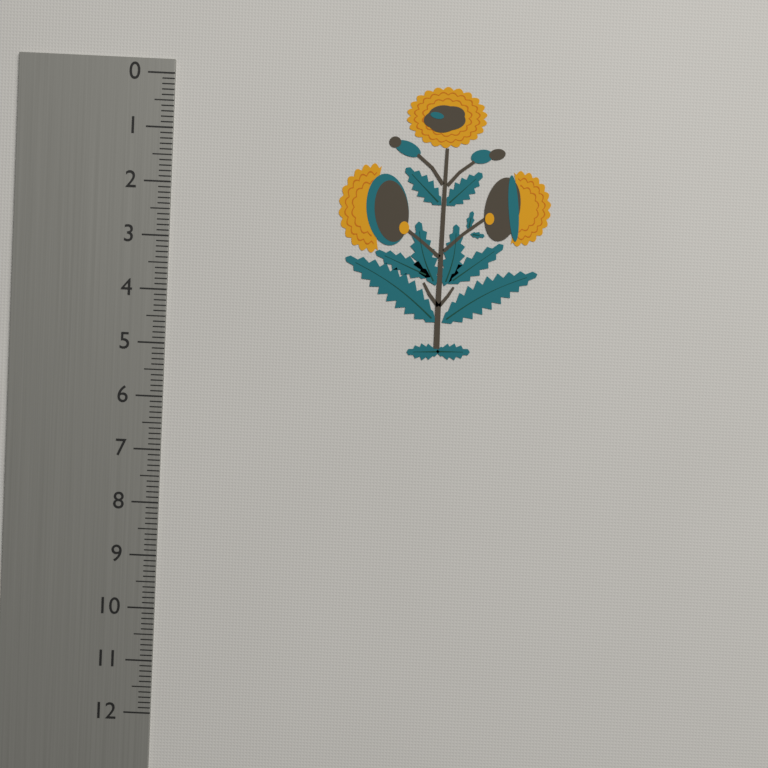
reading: 5.1 (no unit)
